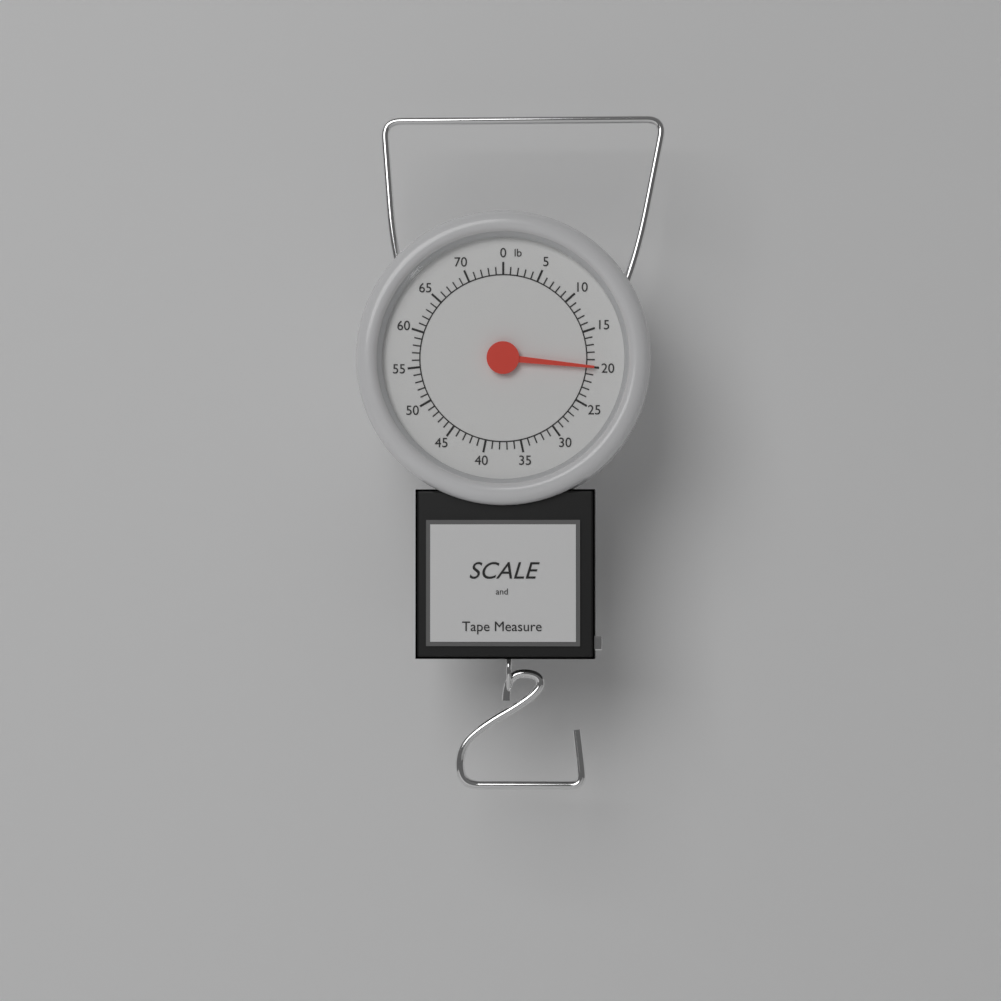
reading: 20 lb
